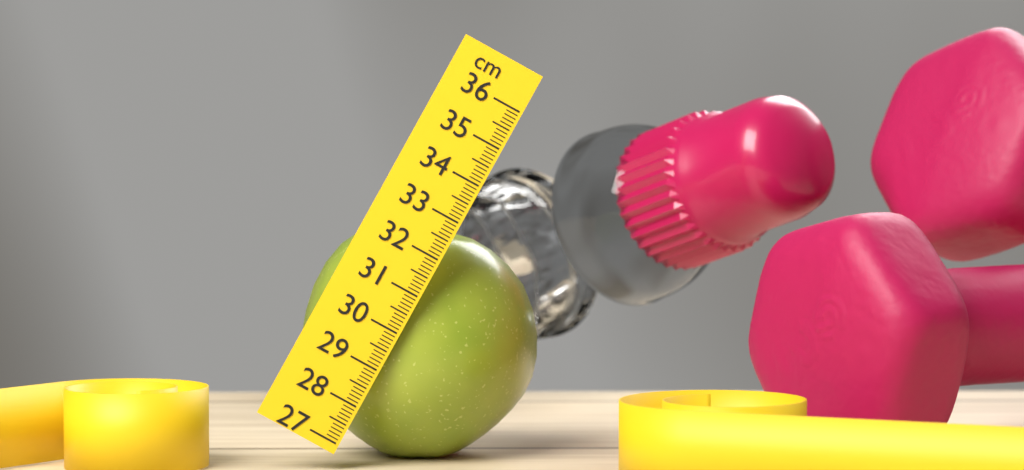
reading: 32.7 cm
